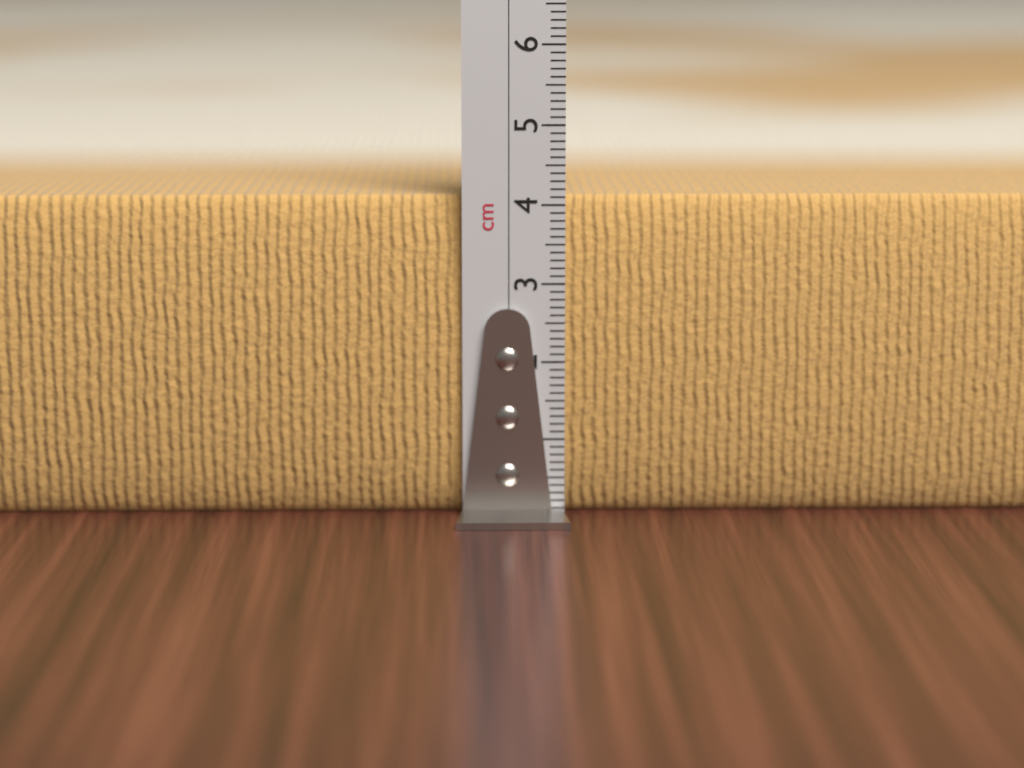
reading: 4.1 cm
